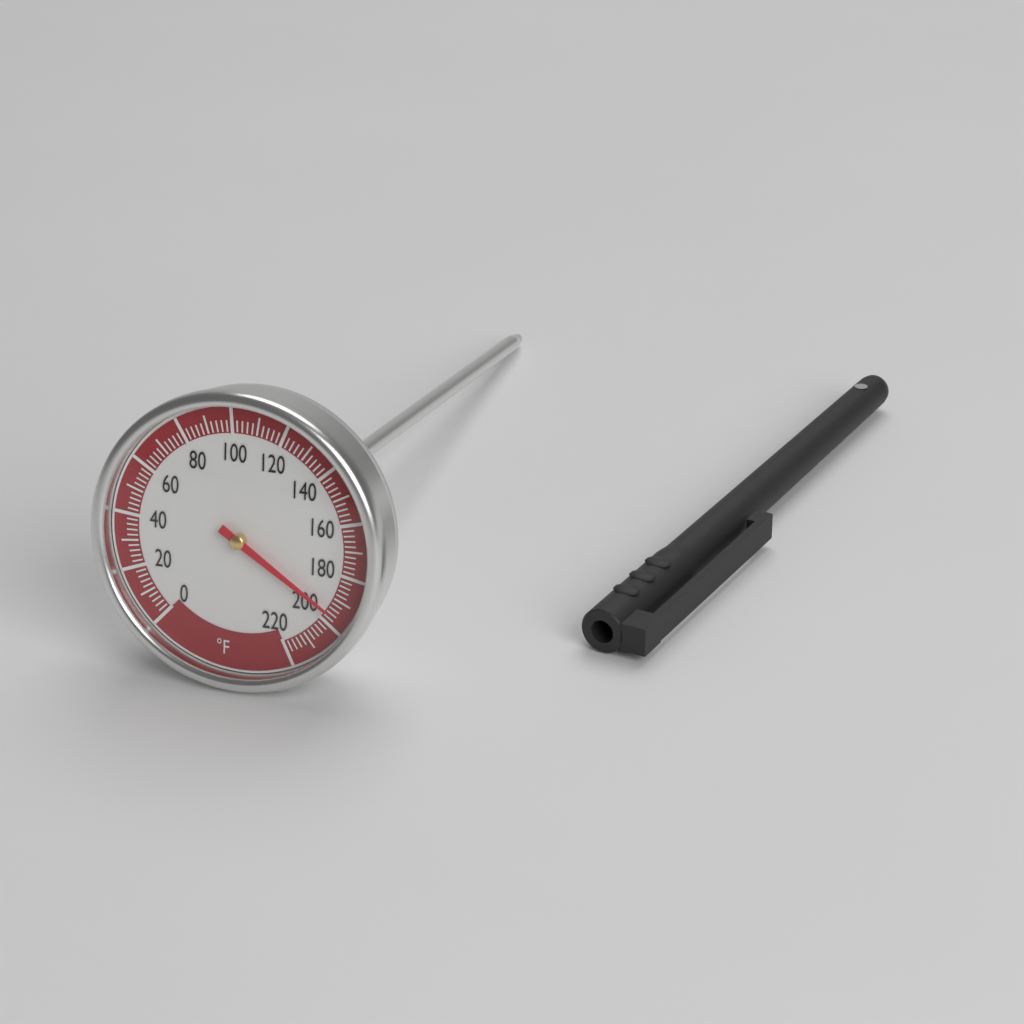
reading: 196 °F
